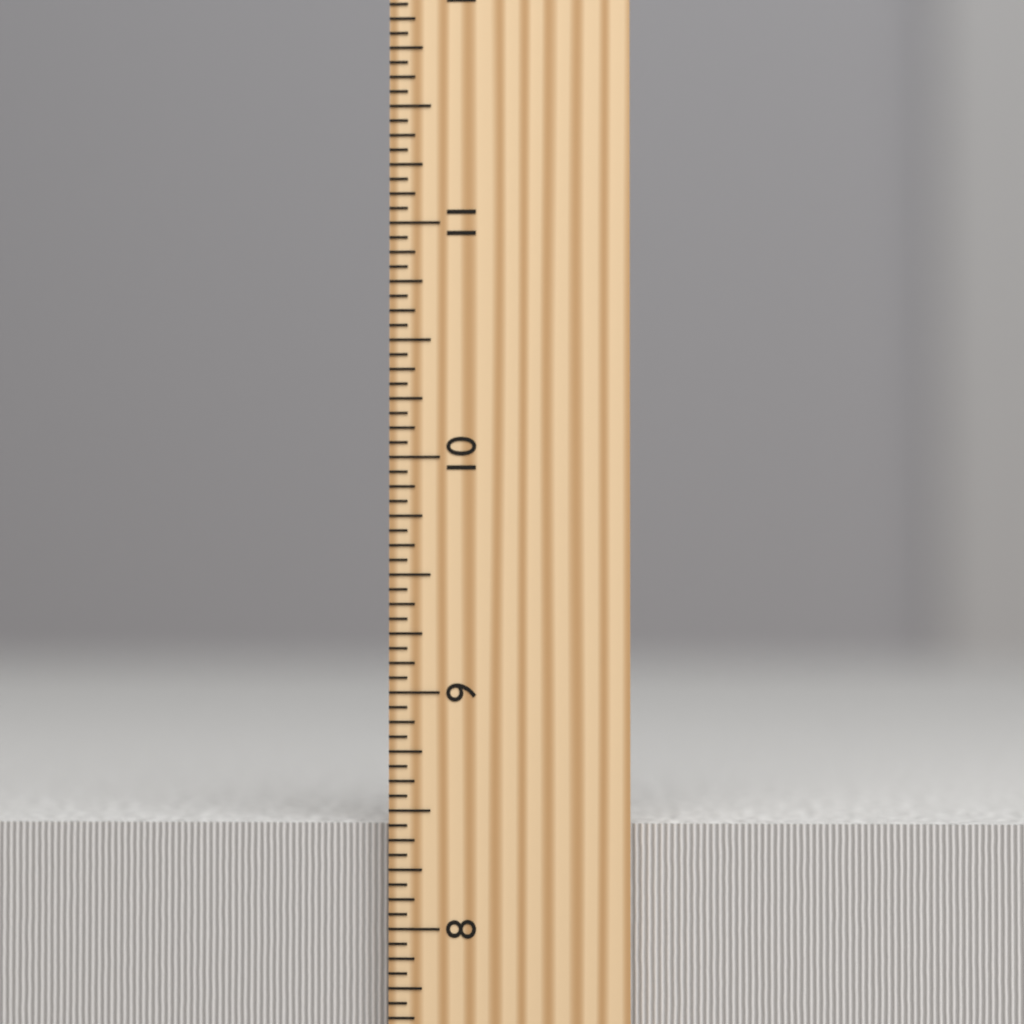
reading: 8.4375 inch
